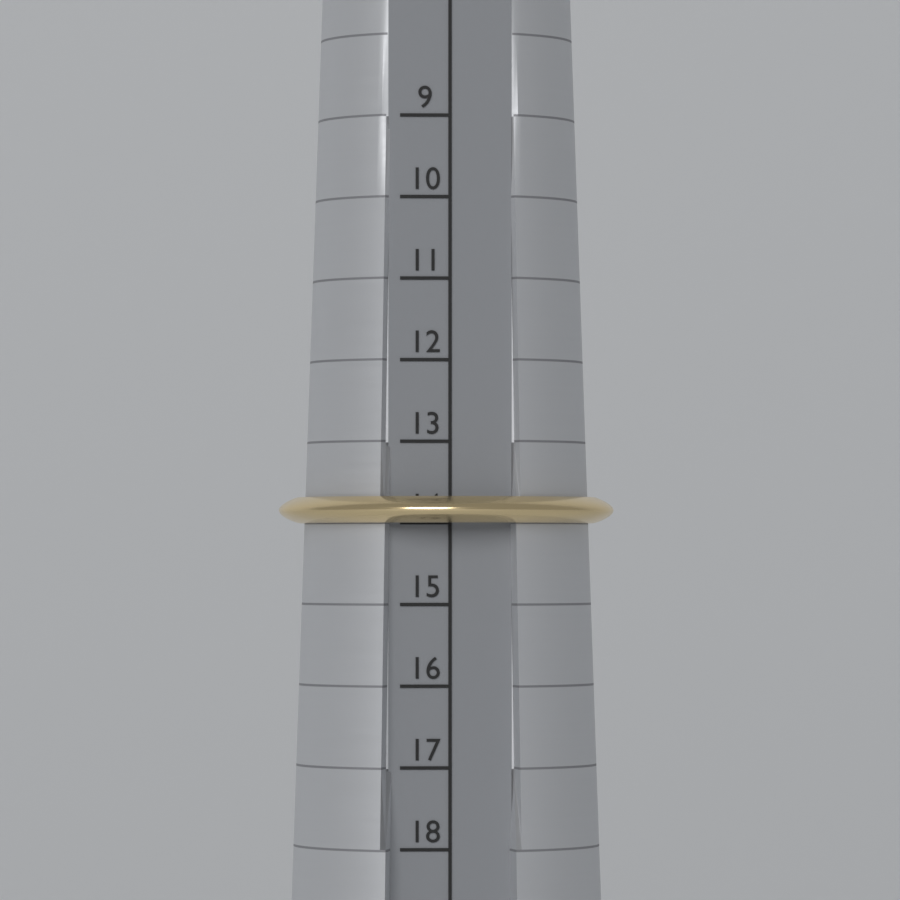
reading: 14 (no unit)
